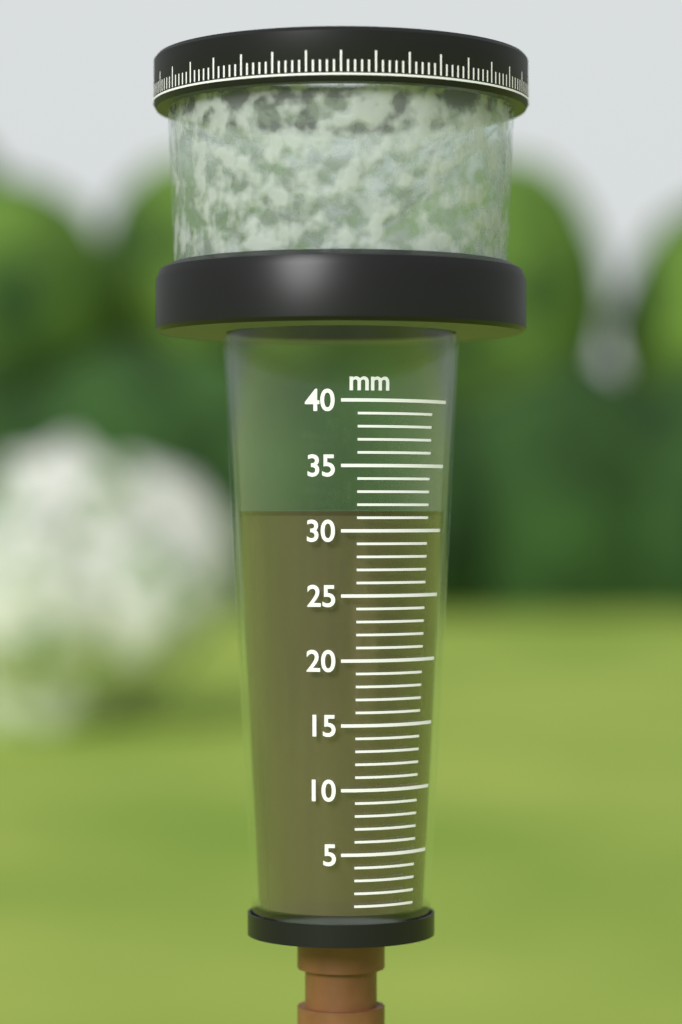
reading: 31.5 mm
